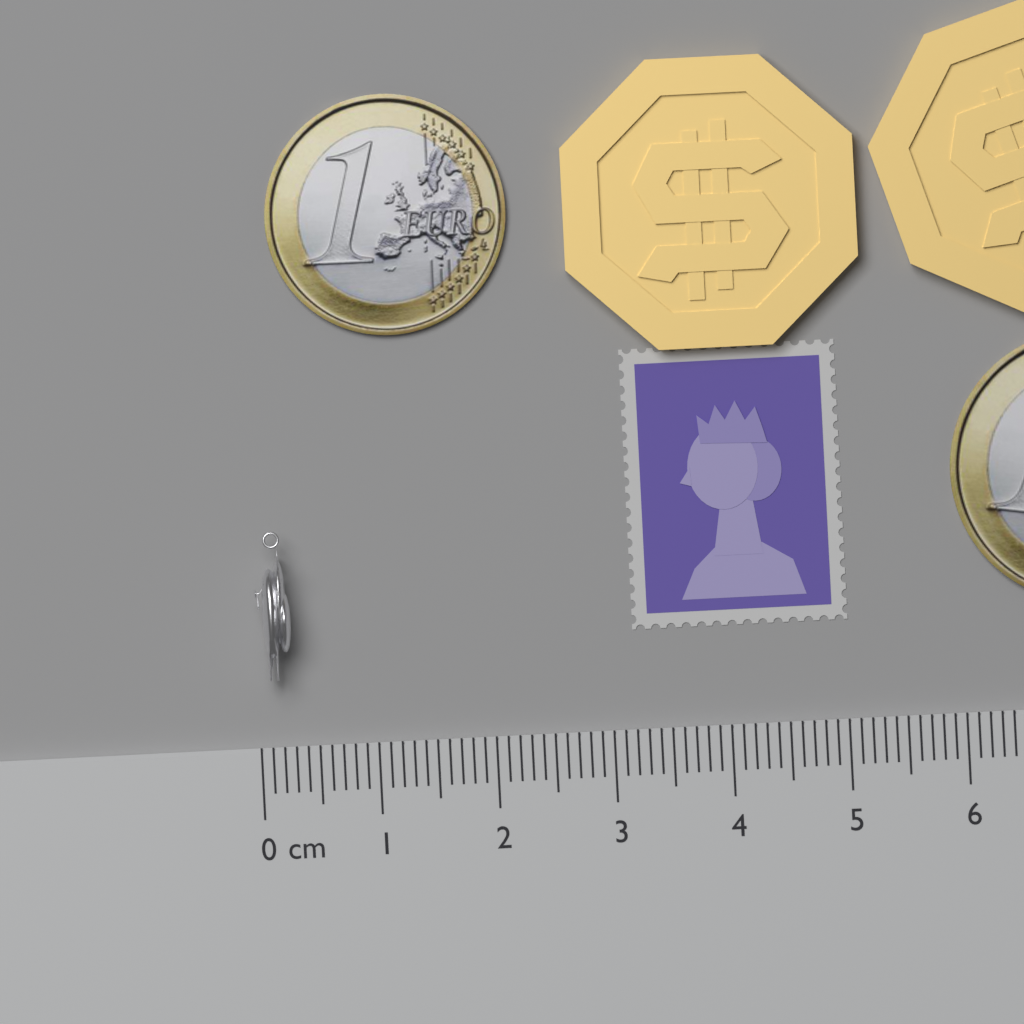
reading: 0.3 cm
